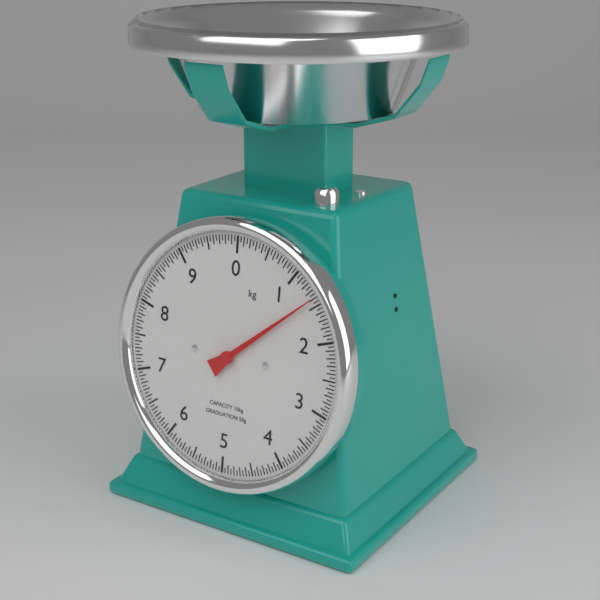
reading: 1.40 kg
